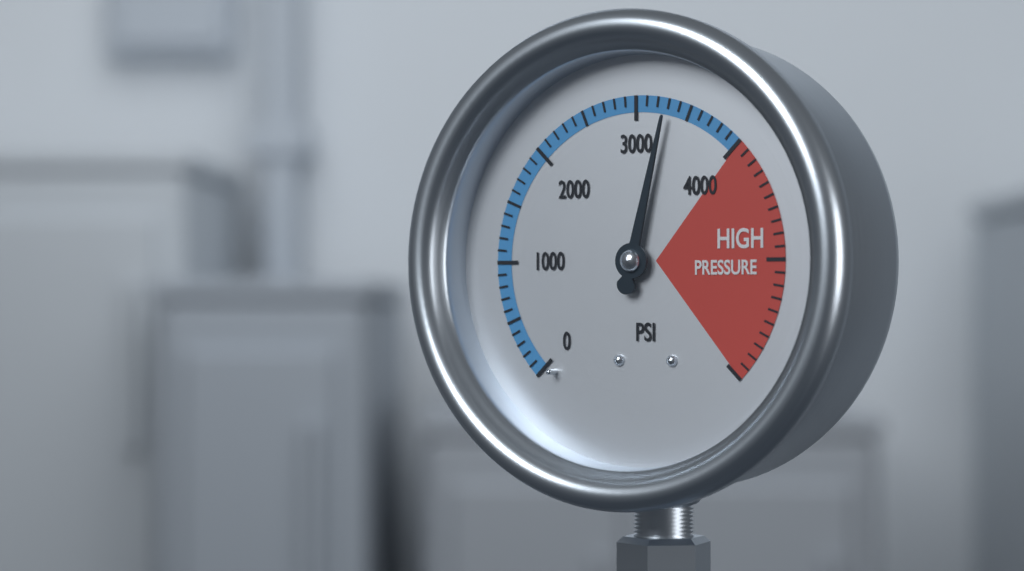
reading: 3300 psi
